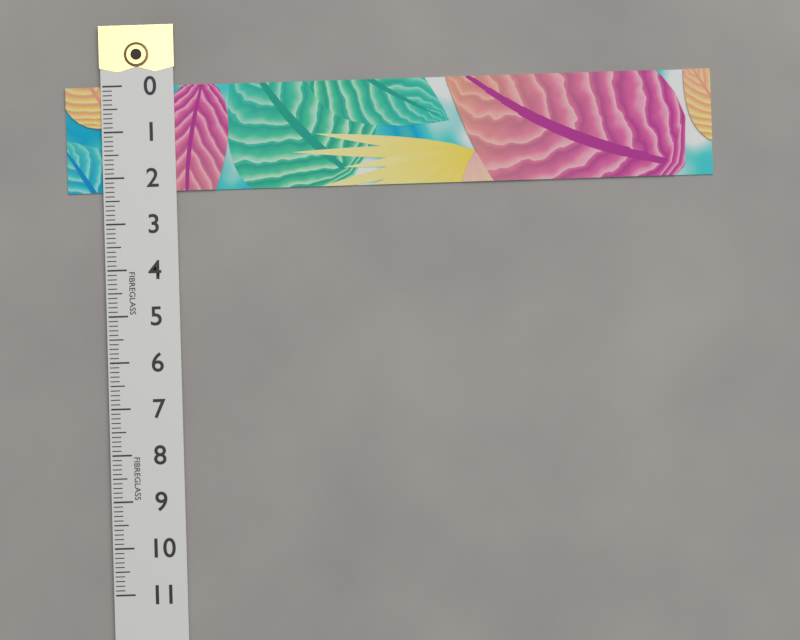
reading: 2.3 (no unit)
